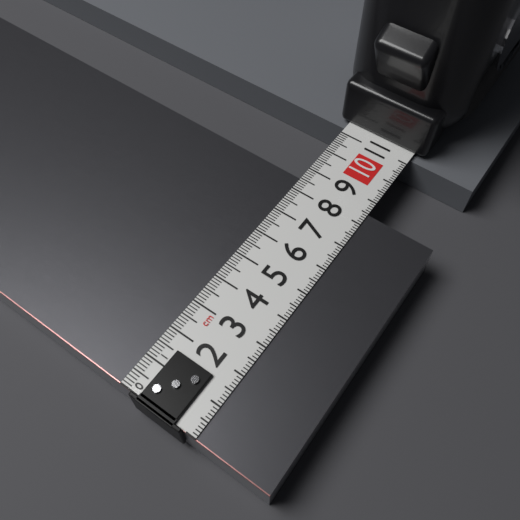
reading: 8.5 cm
